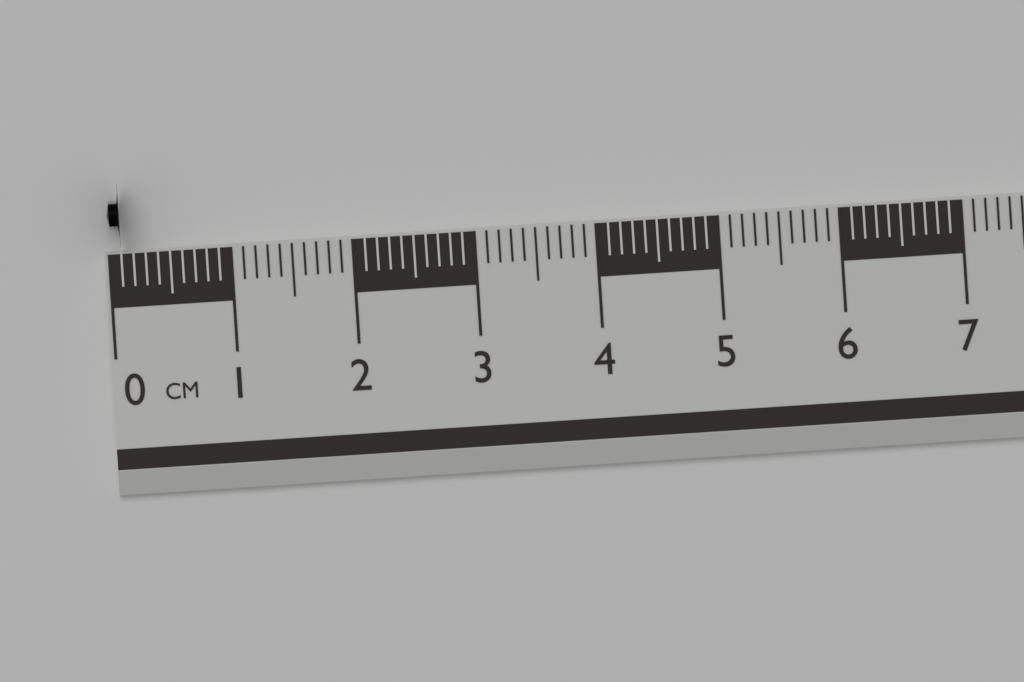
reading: 0.1 cm
